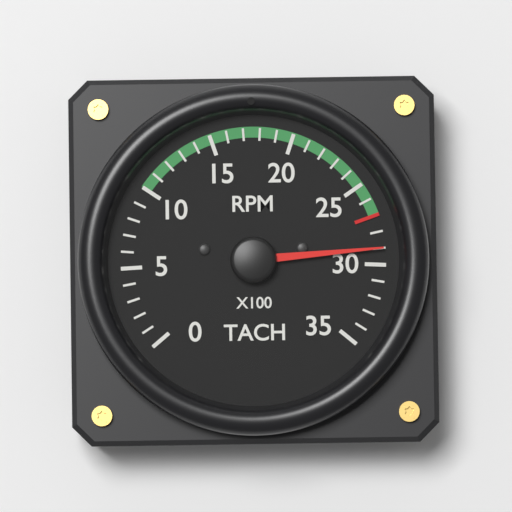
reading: 2900 RPM
